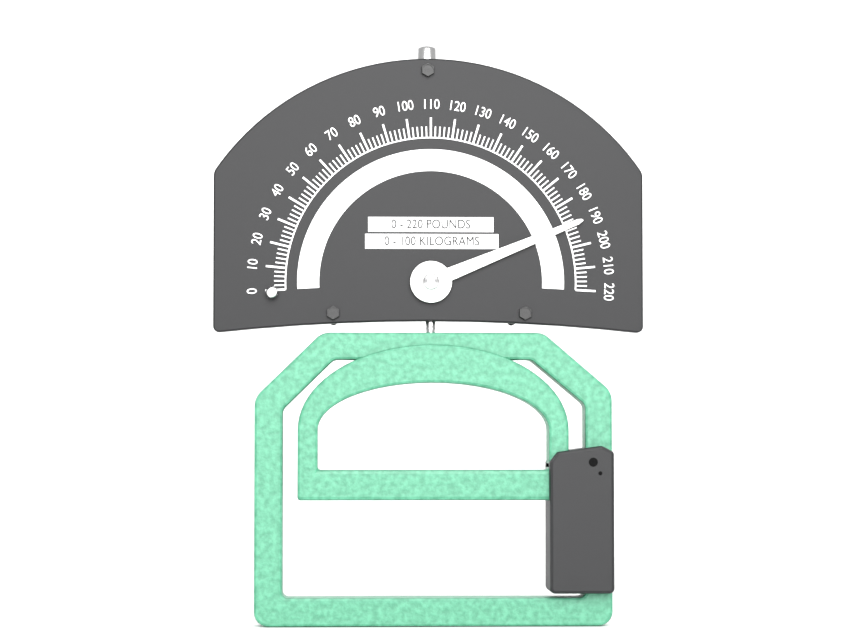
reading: 190 lb
